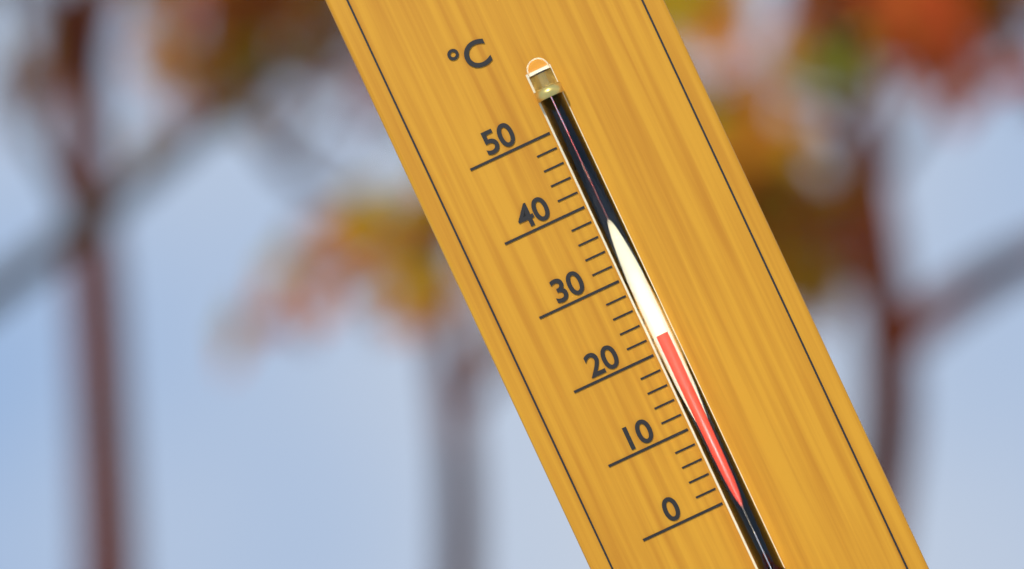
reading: 22 °C
